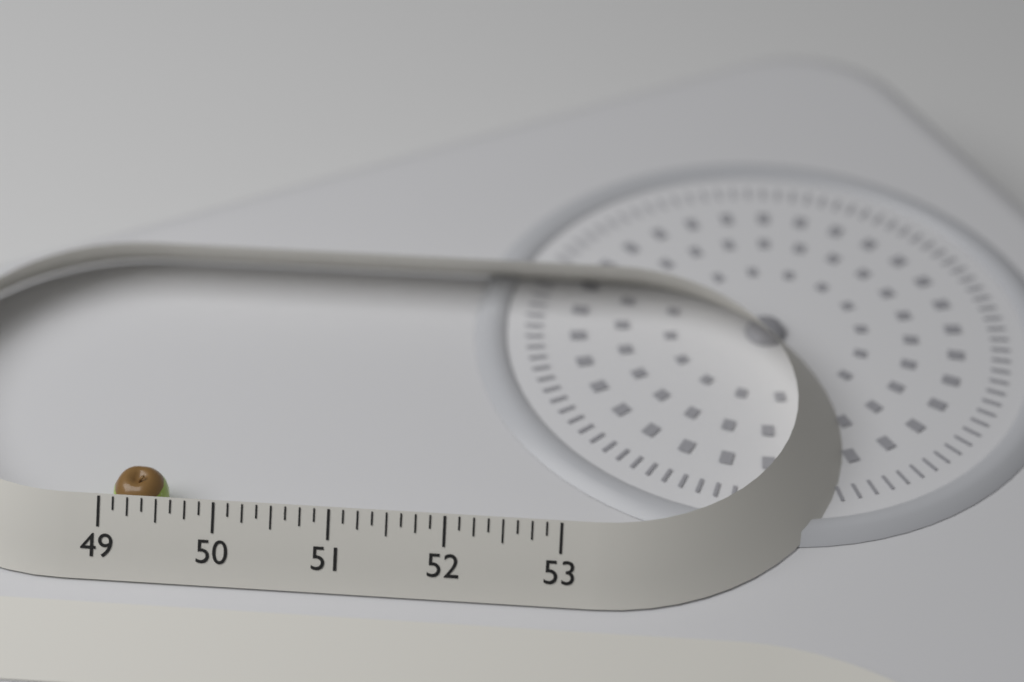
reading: 49.500 (no unit)
